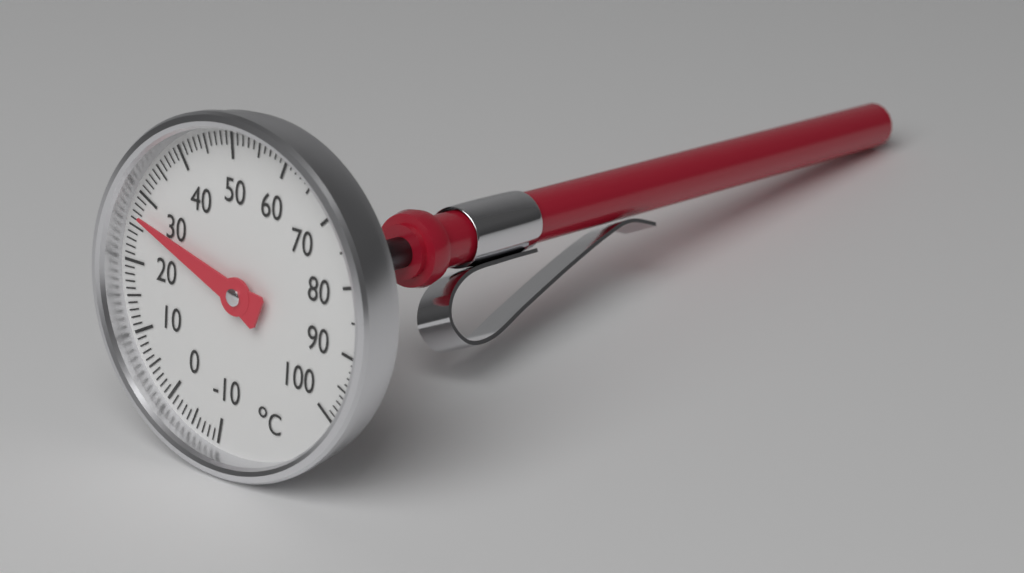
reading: 27 °C
